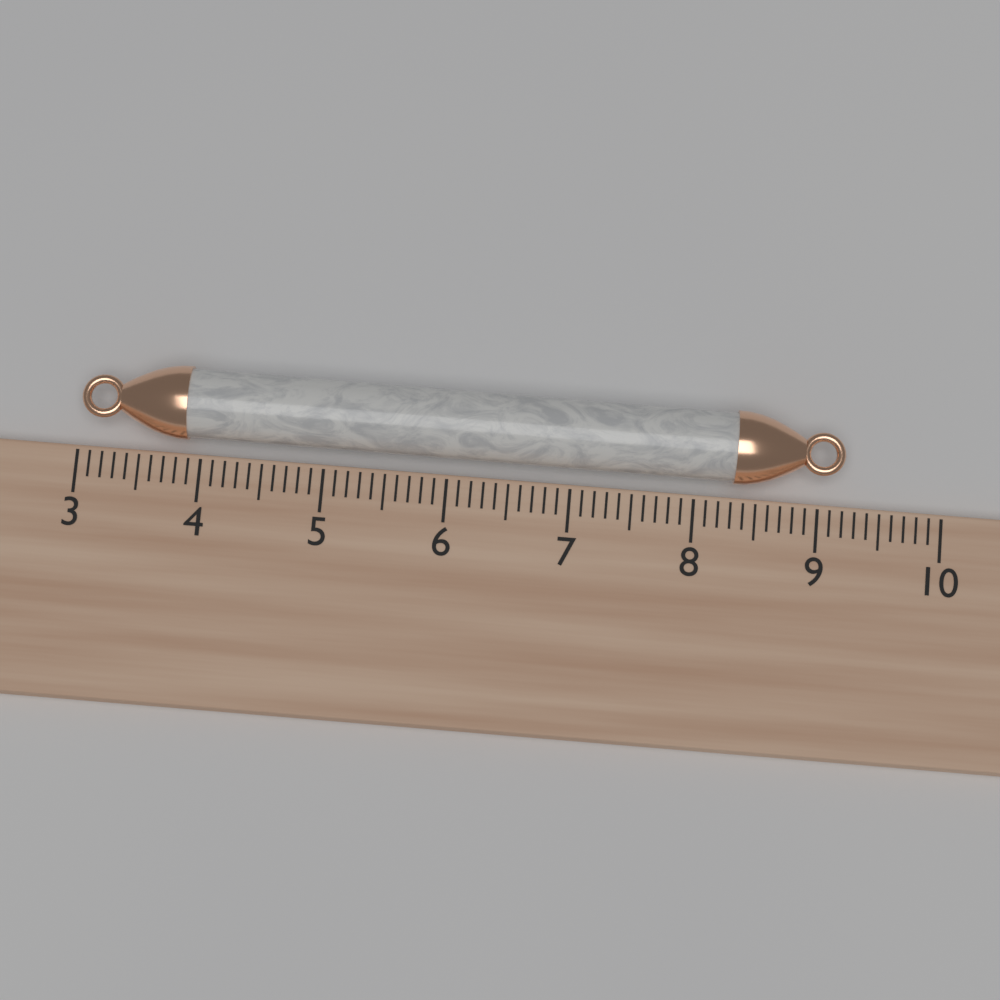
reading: 9.2 (no unit)
